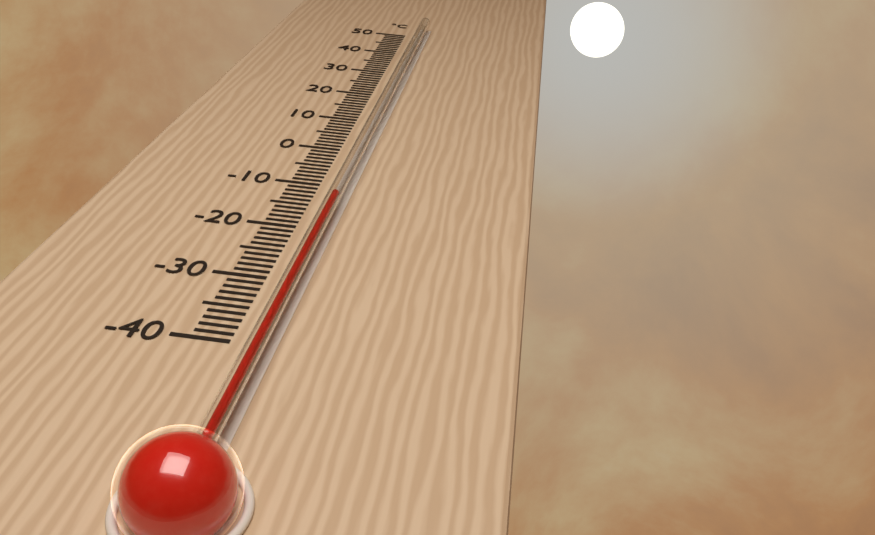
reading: -15 °C
